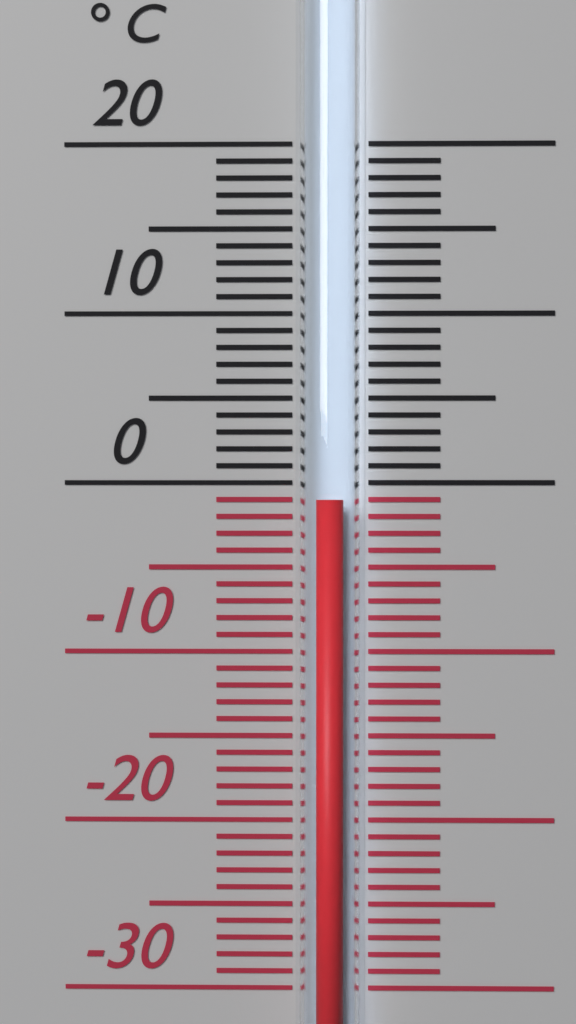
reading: -1 °C
